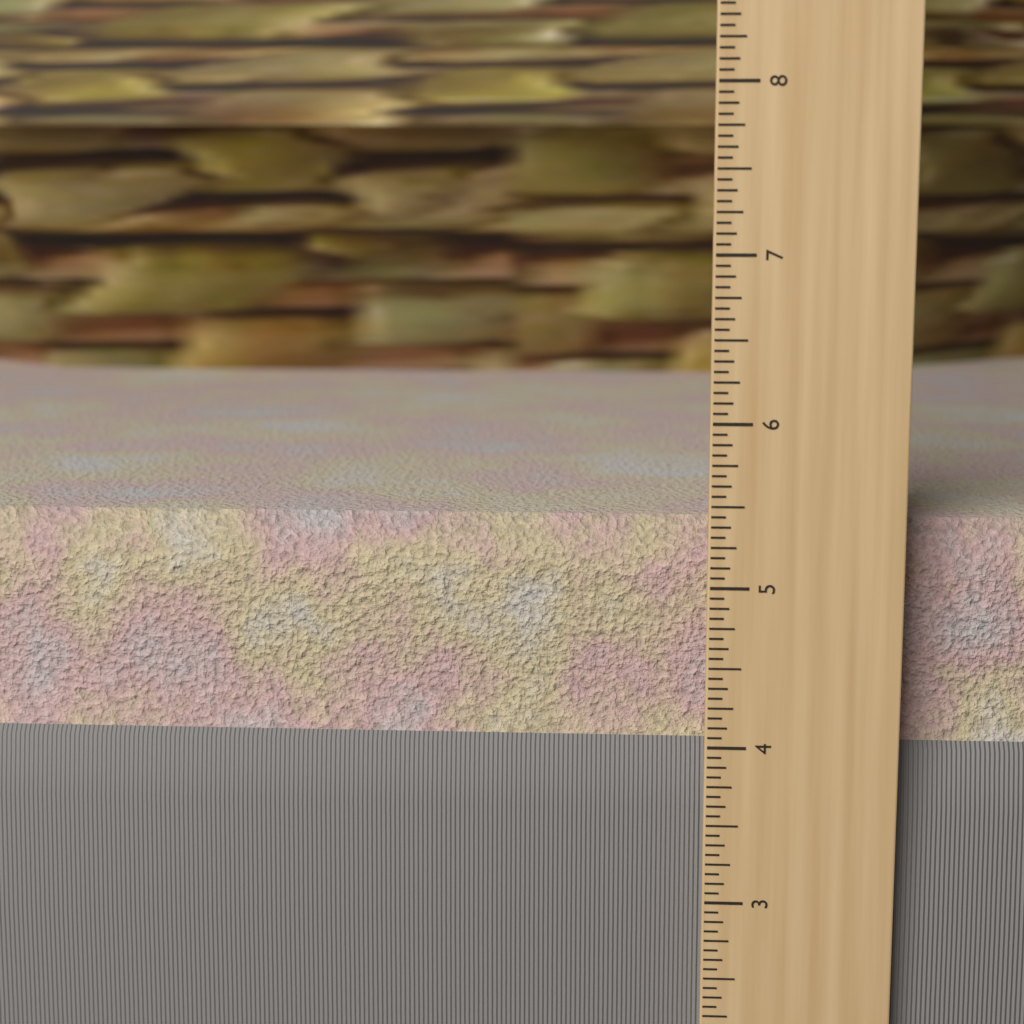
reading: 5.3750 in
